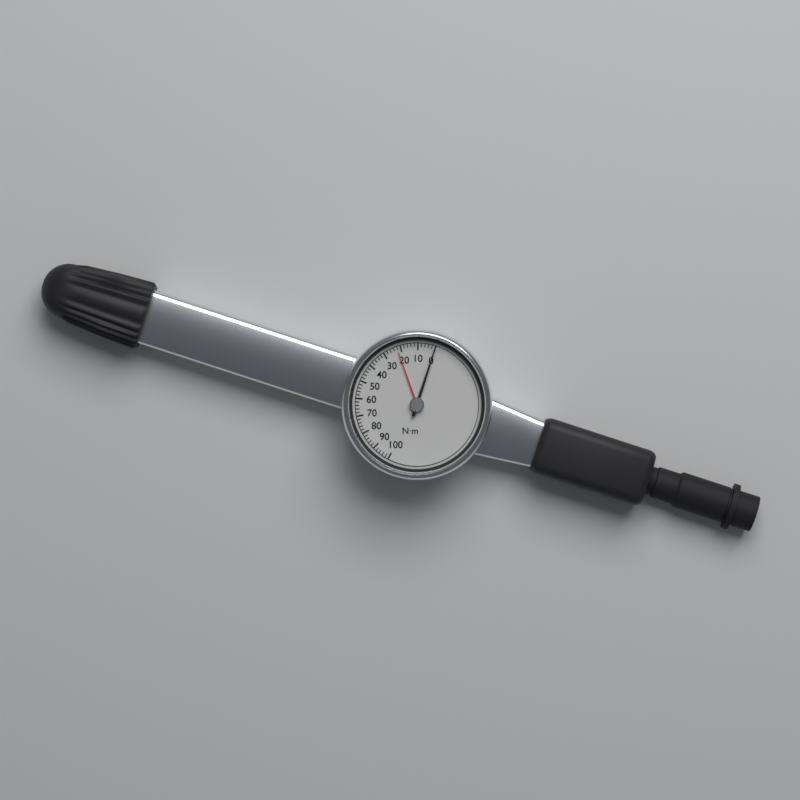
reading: 0 N·m
